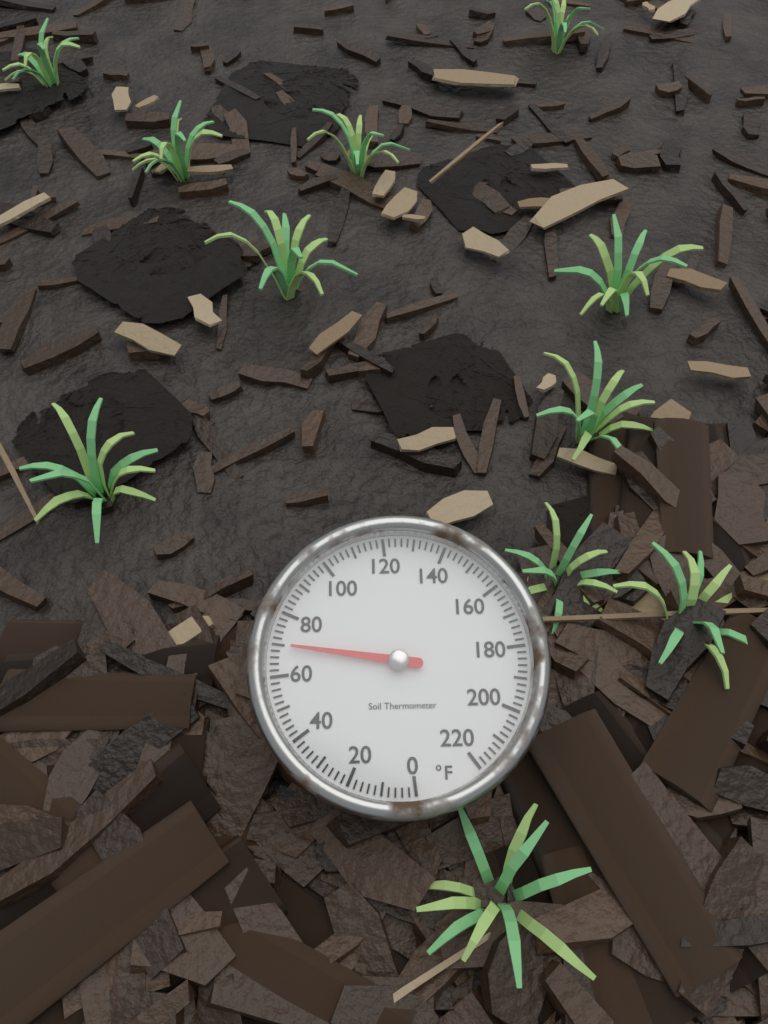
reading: 70 °F
